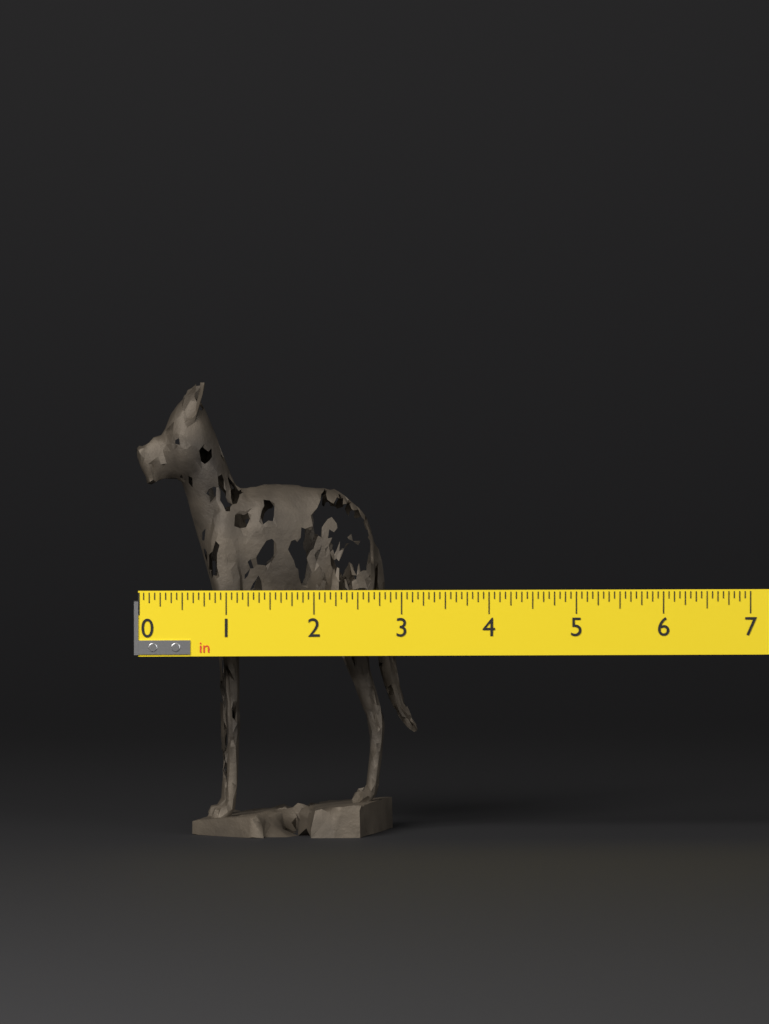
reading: 3.2500 in
